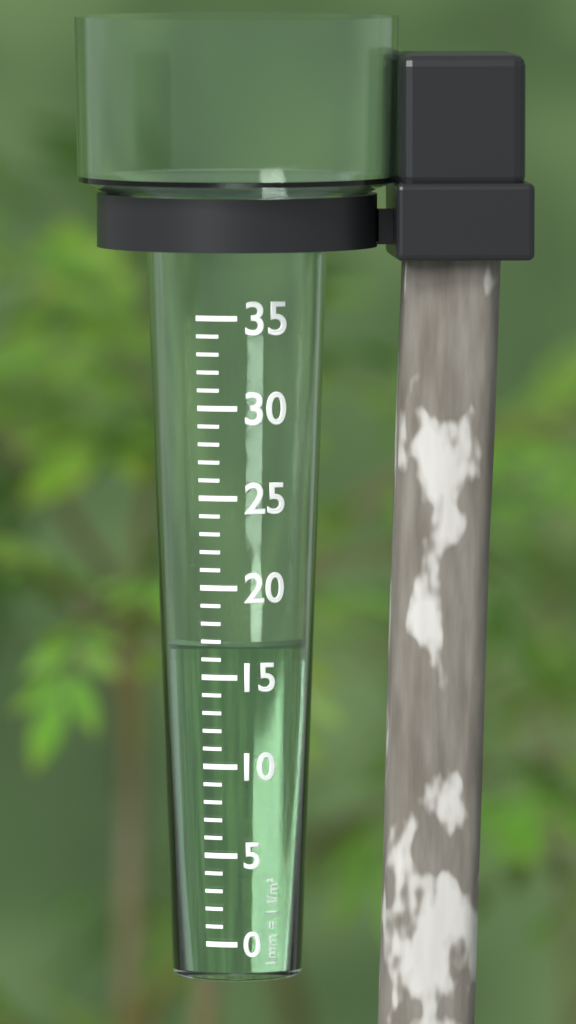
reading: 17 mm
